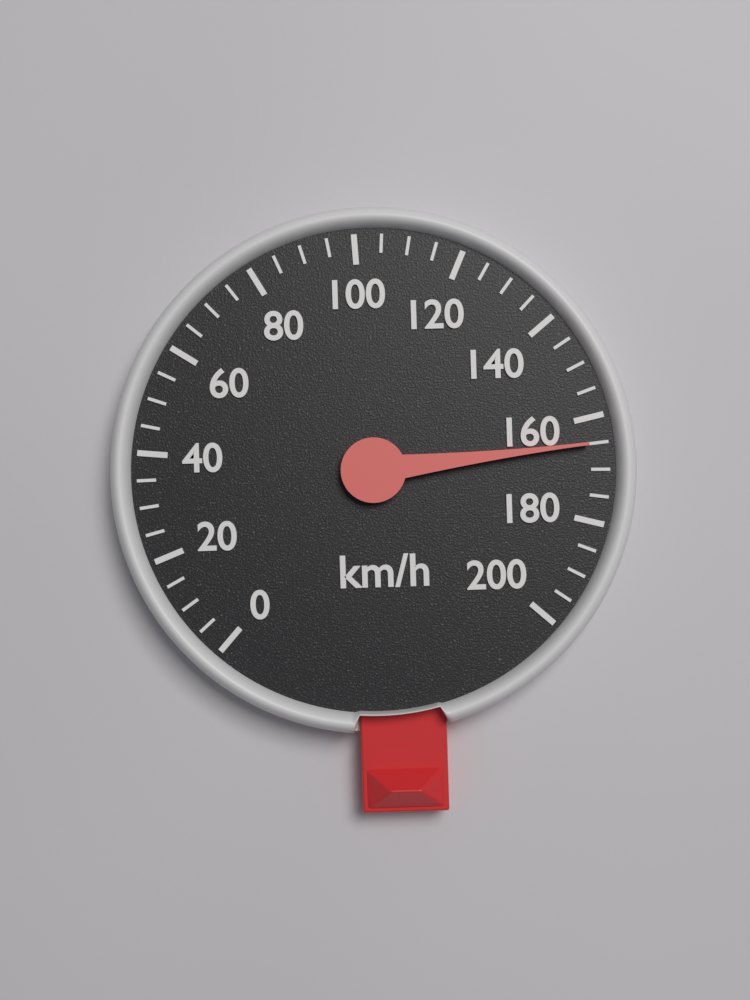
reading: 165 km/h
